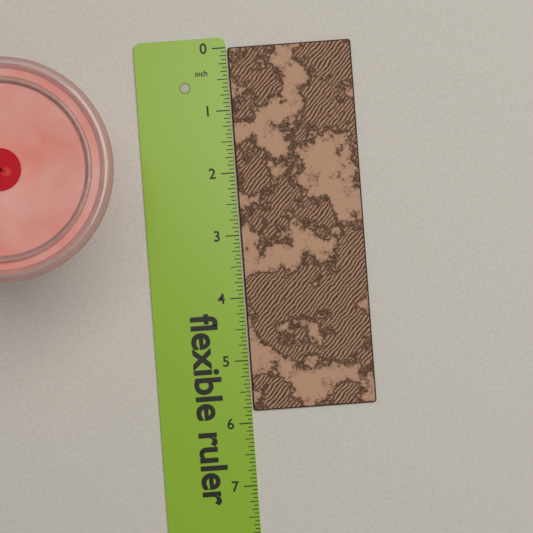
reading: 5.8125 in
